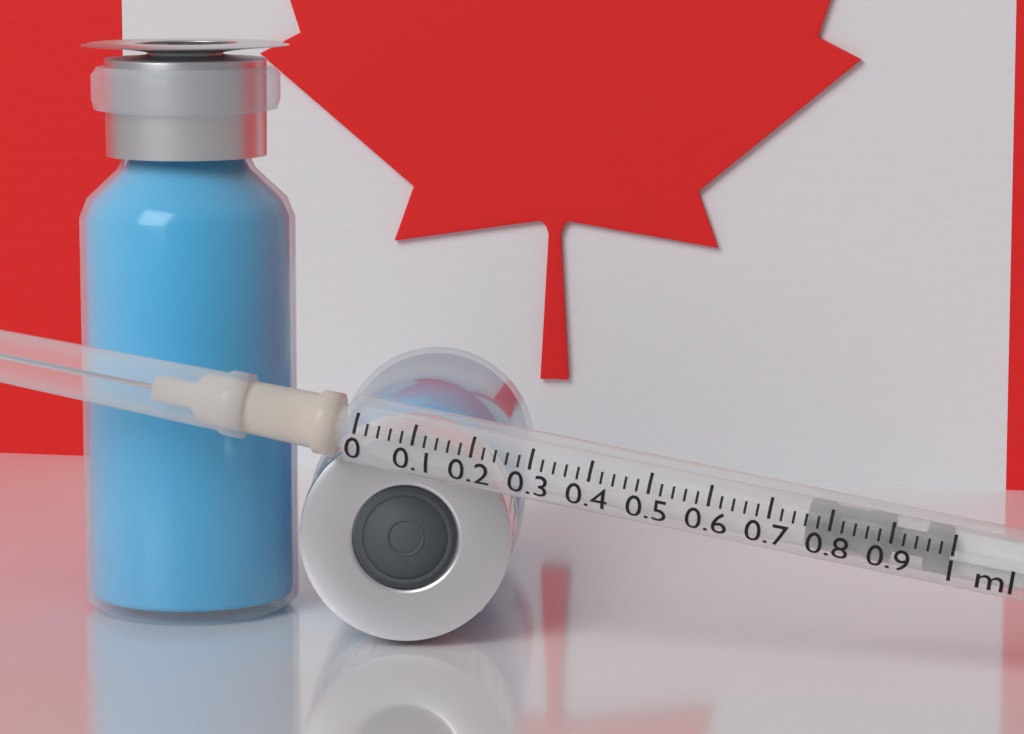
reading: 0.76 ml
